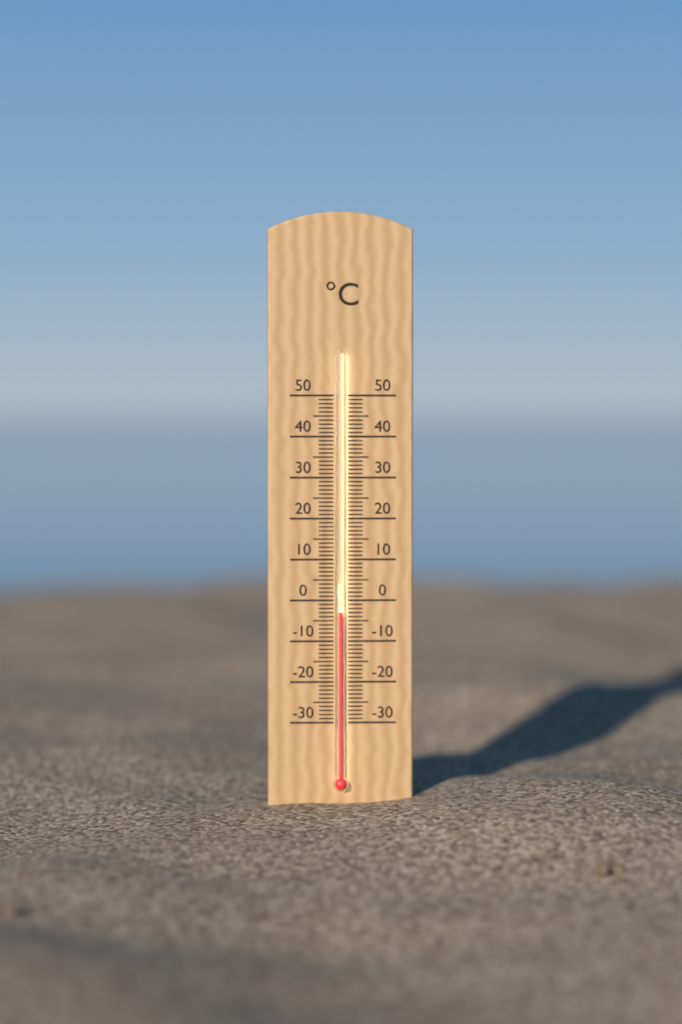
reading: -3 °C
